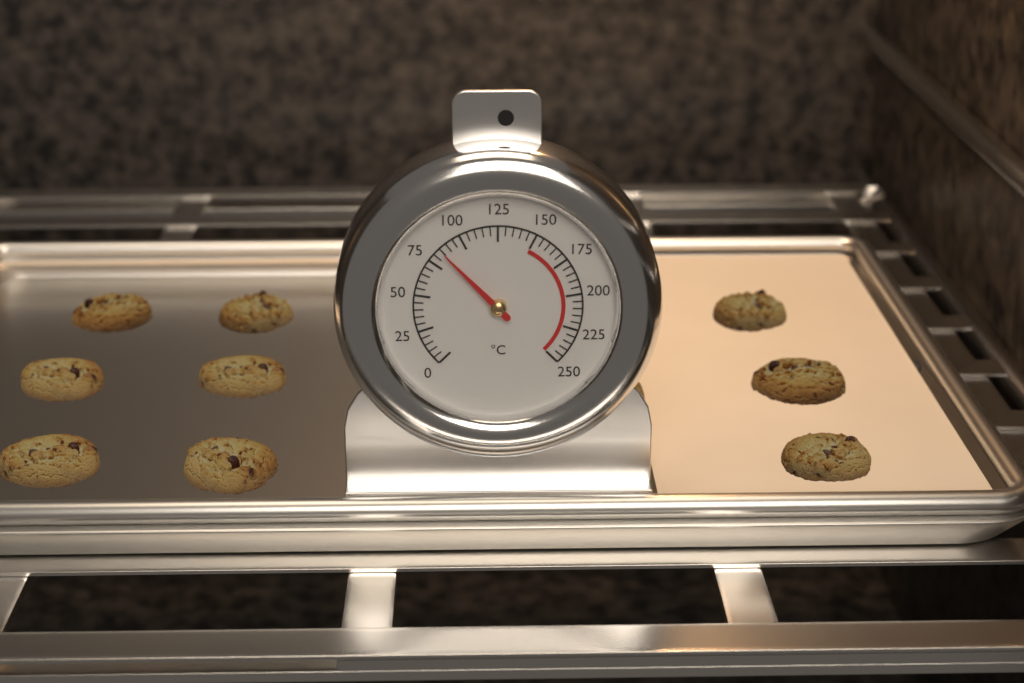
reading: 85 °C
